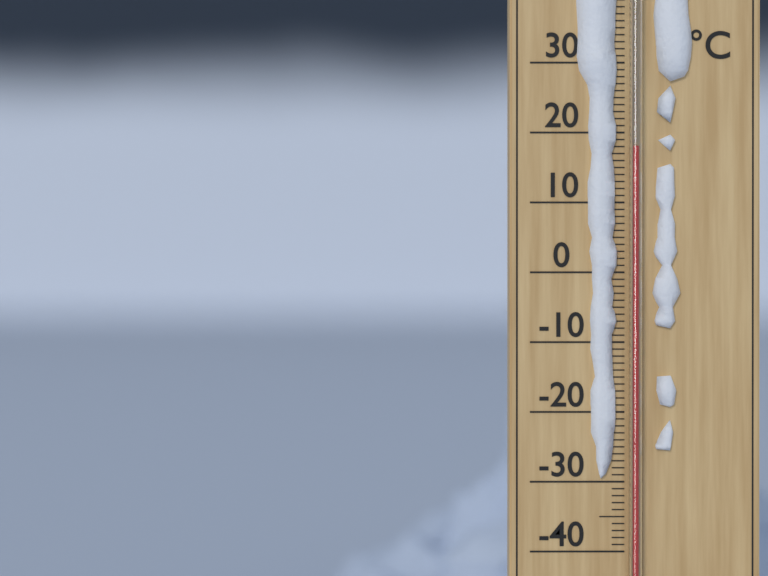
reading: 18 °C
